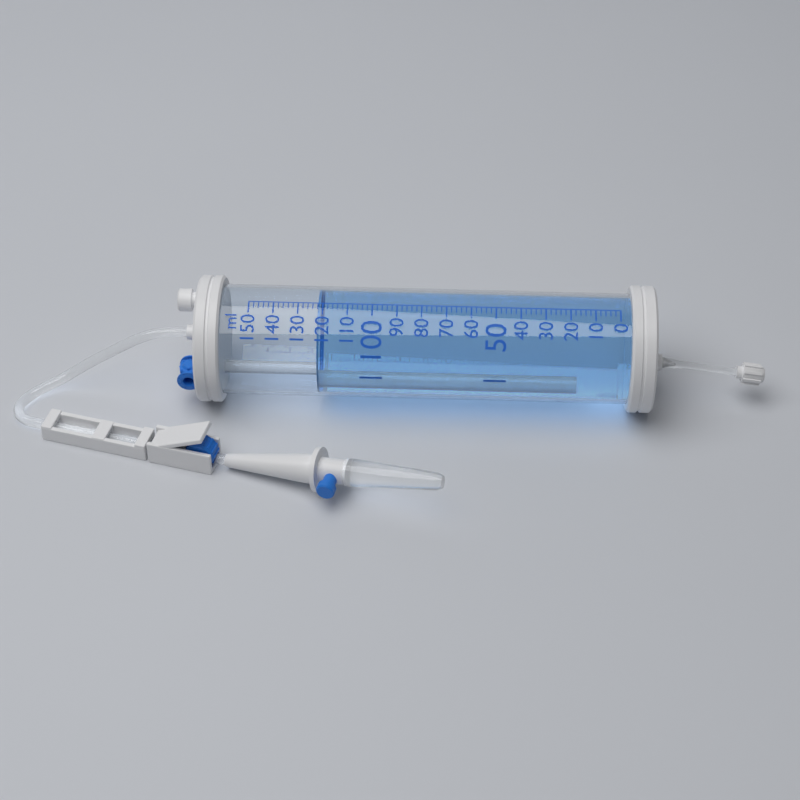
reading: 122 ml
